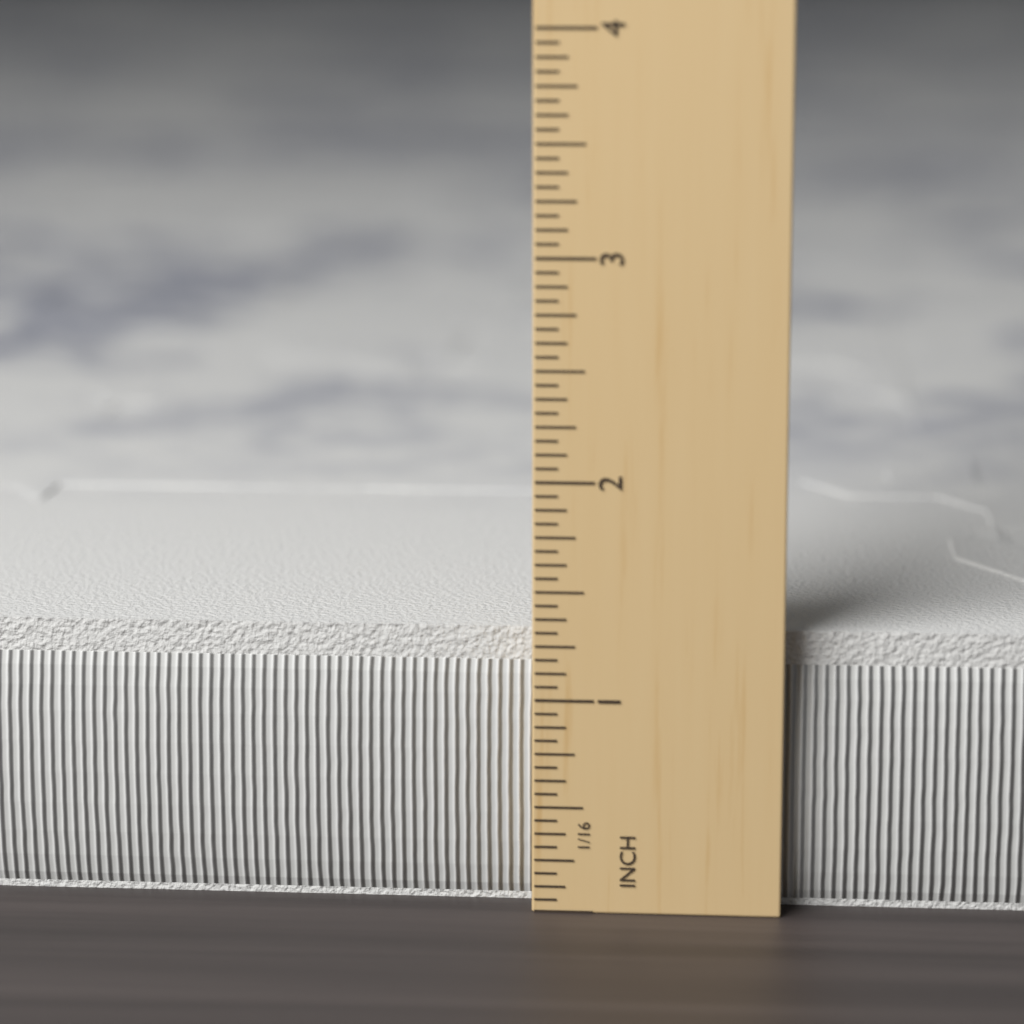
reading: 1.3125 in
